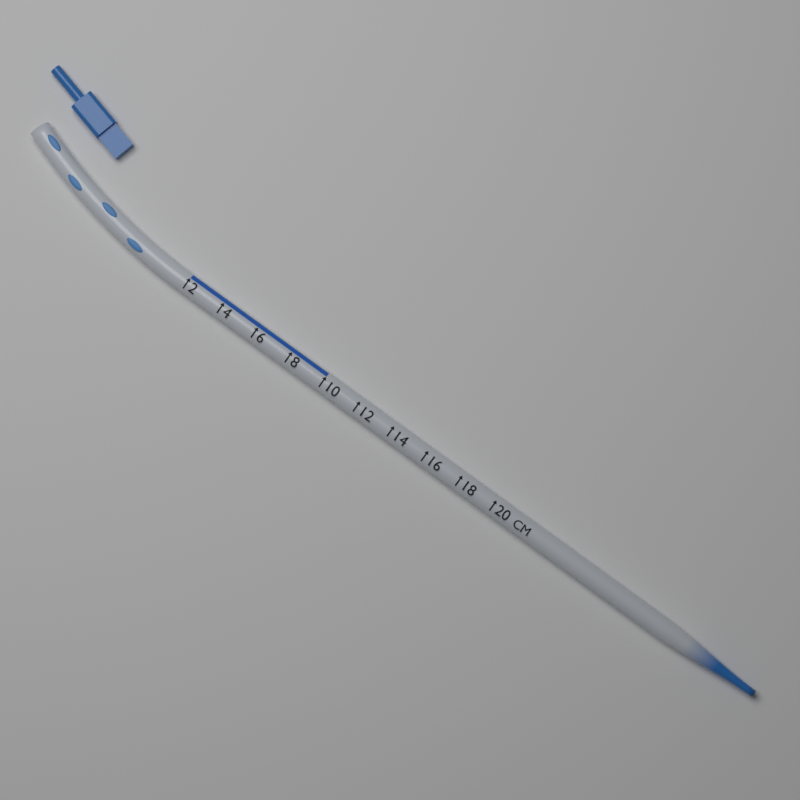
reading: 10 cm
